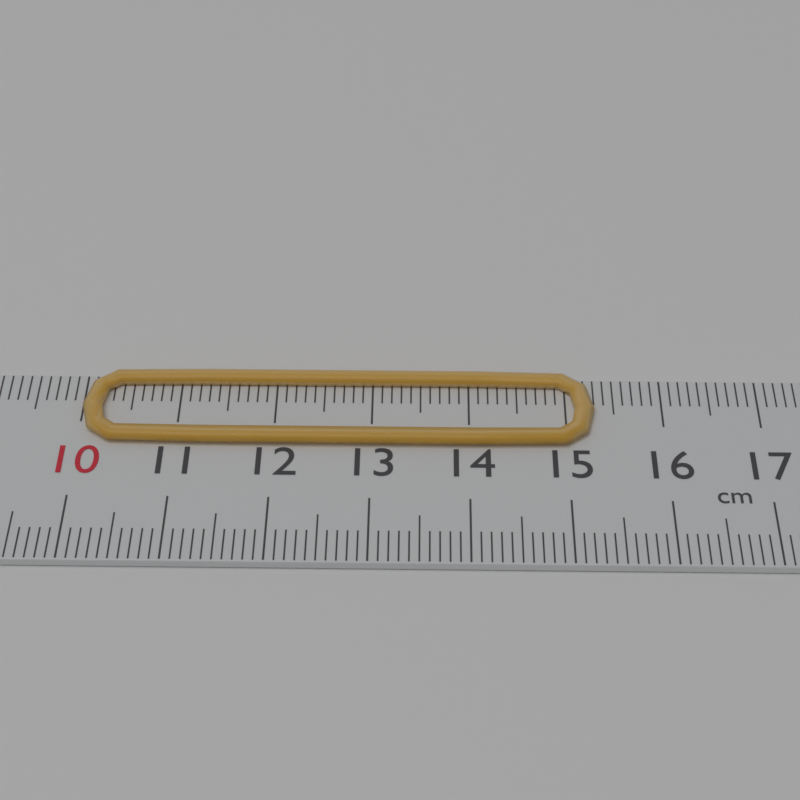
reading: 15.3 cm
